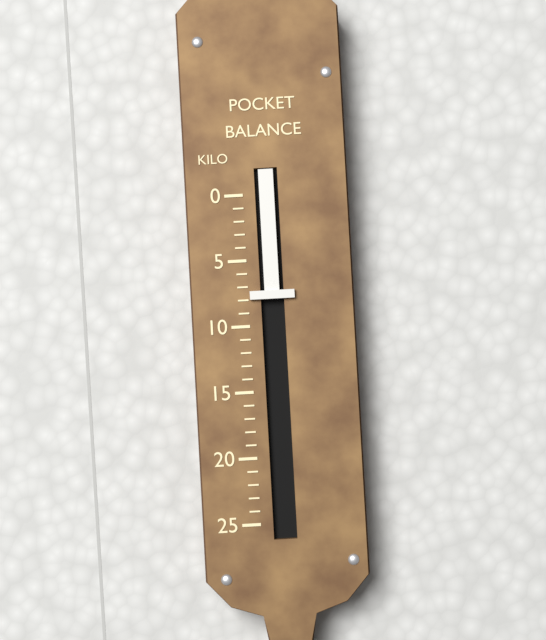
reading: 8 kg
